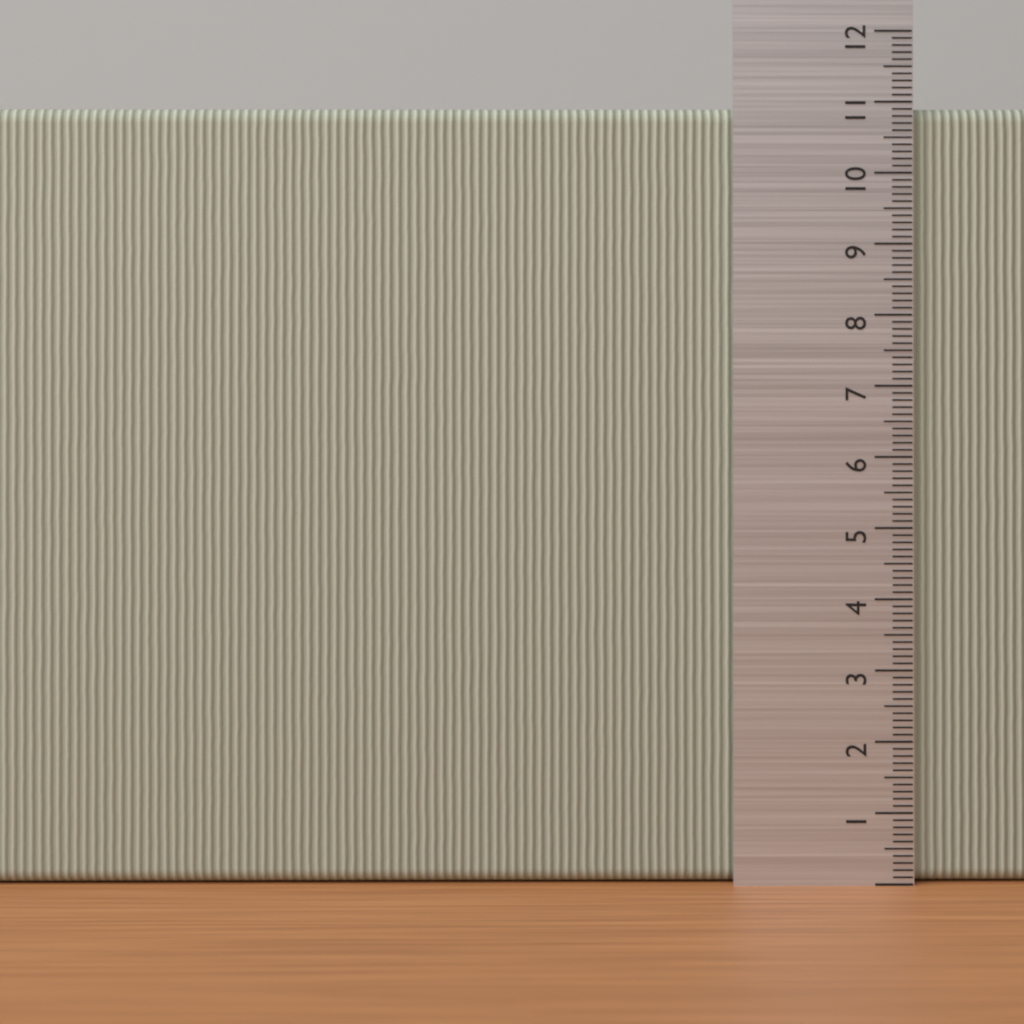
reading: 10.9 (no unit)
